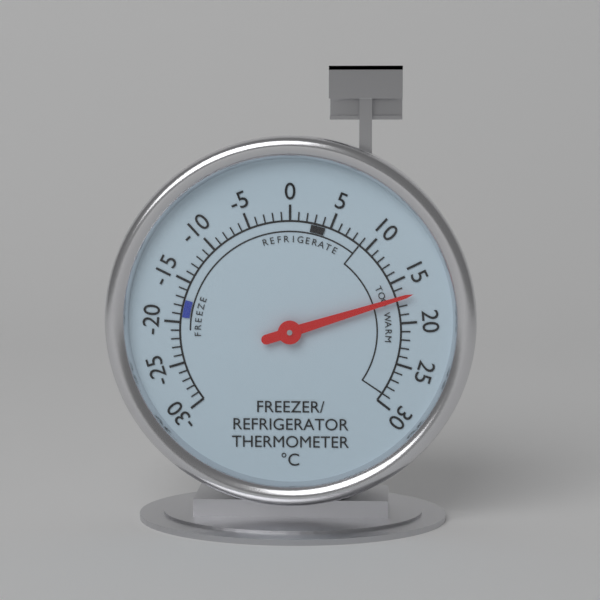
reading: 17 °C
